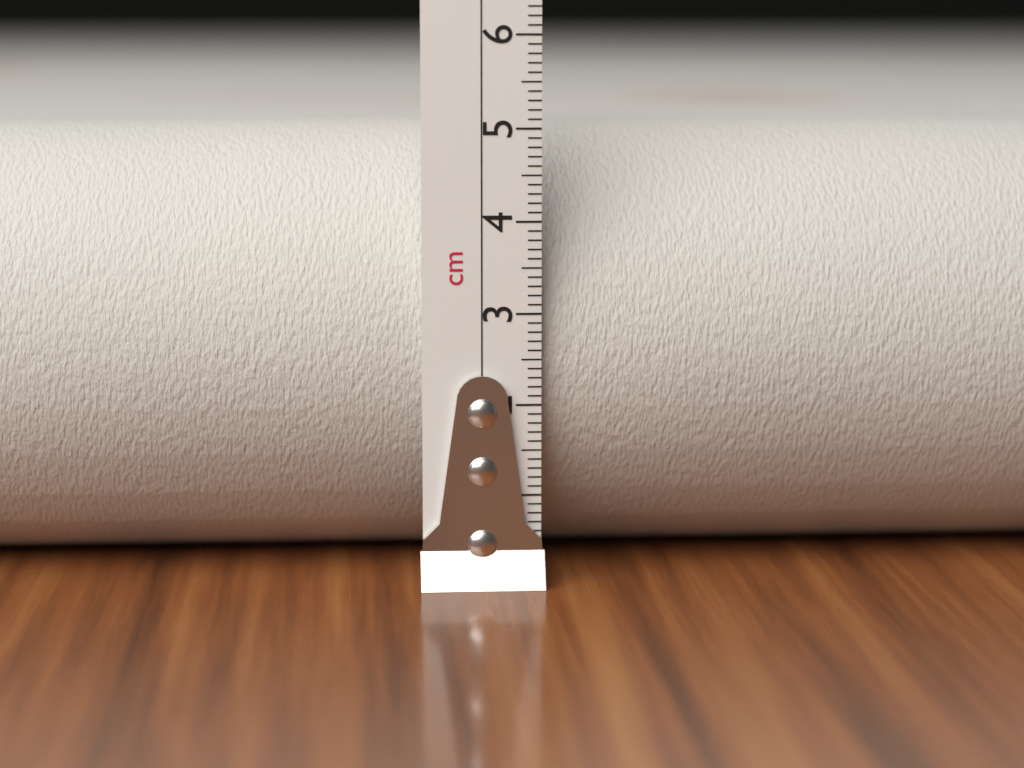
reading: 5.0 cm
